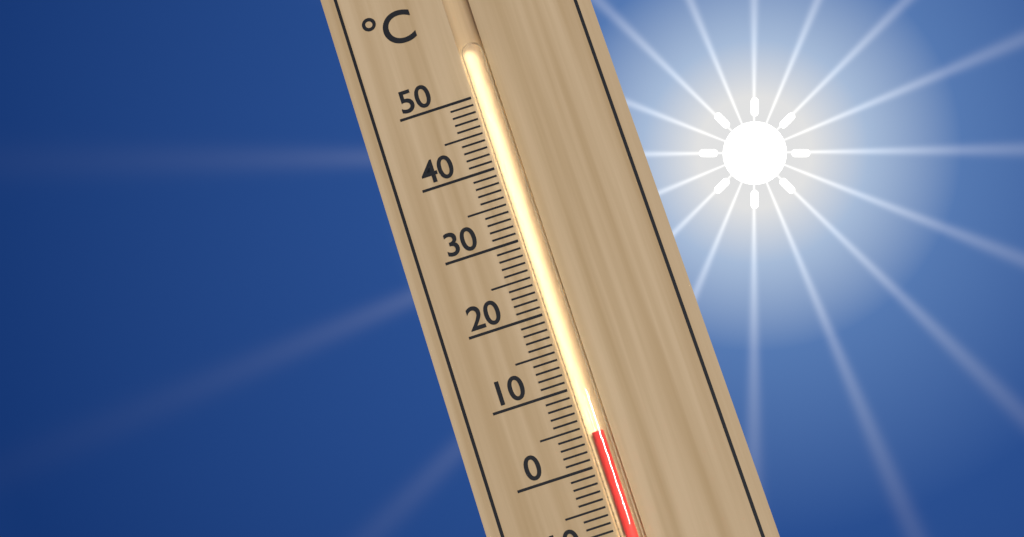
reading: 4 °C
